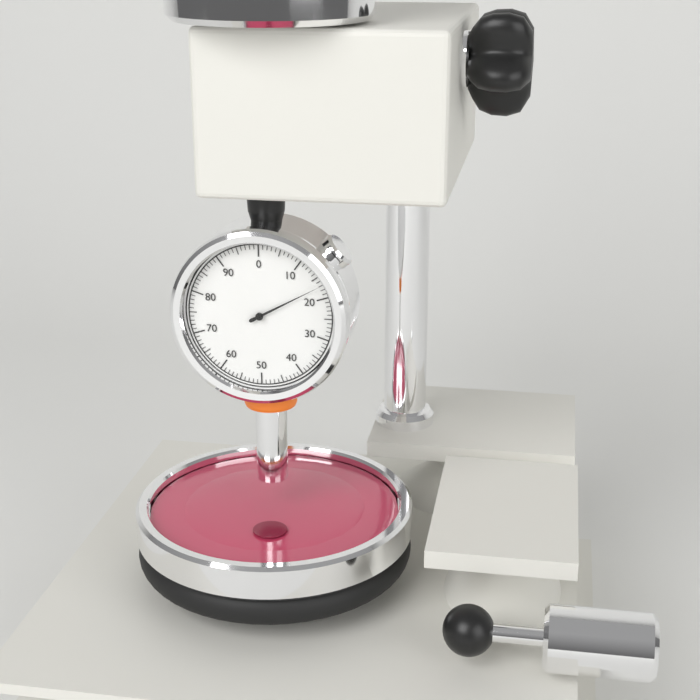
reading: 17 (no unit)
